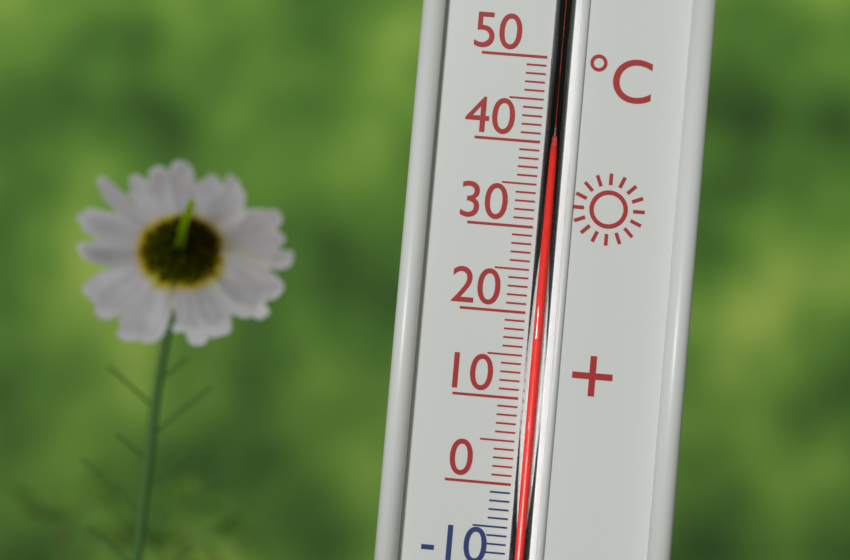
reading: 39 °C
